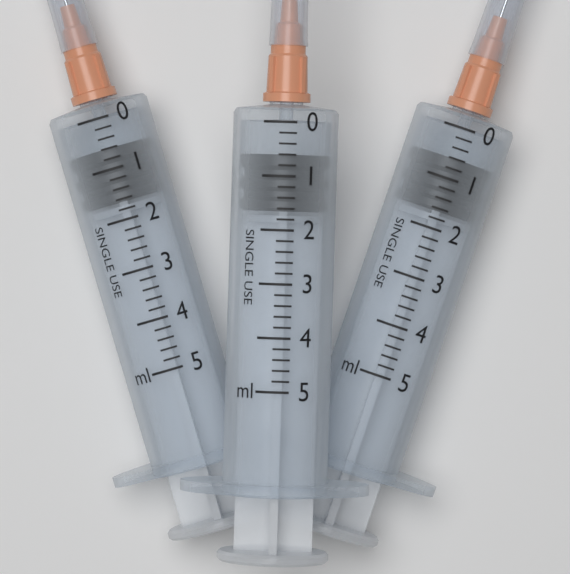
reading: 0.6 ml
